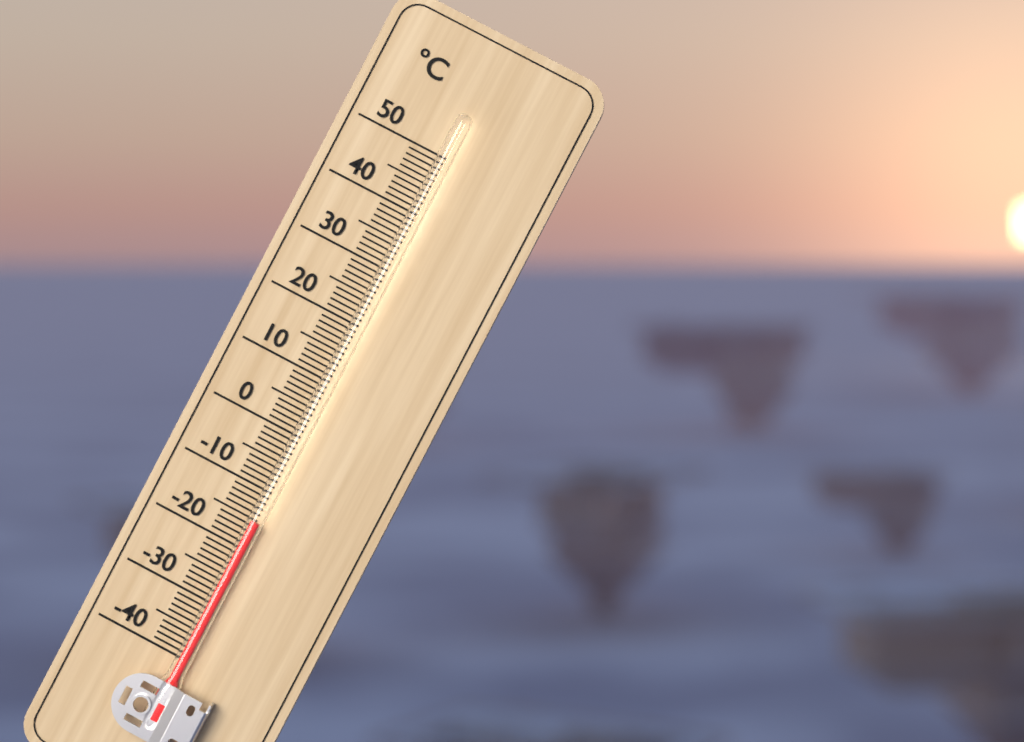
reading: -15 °C
